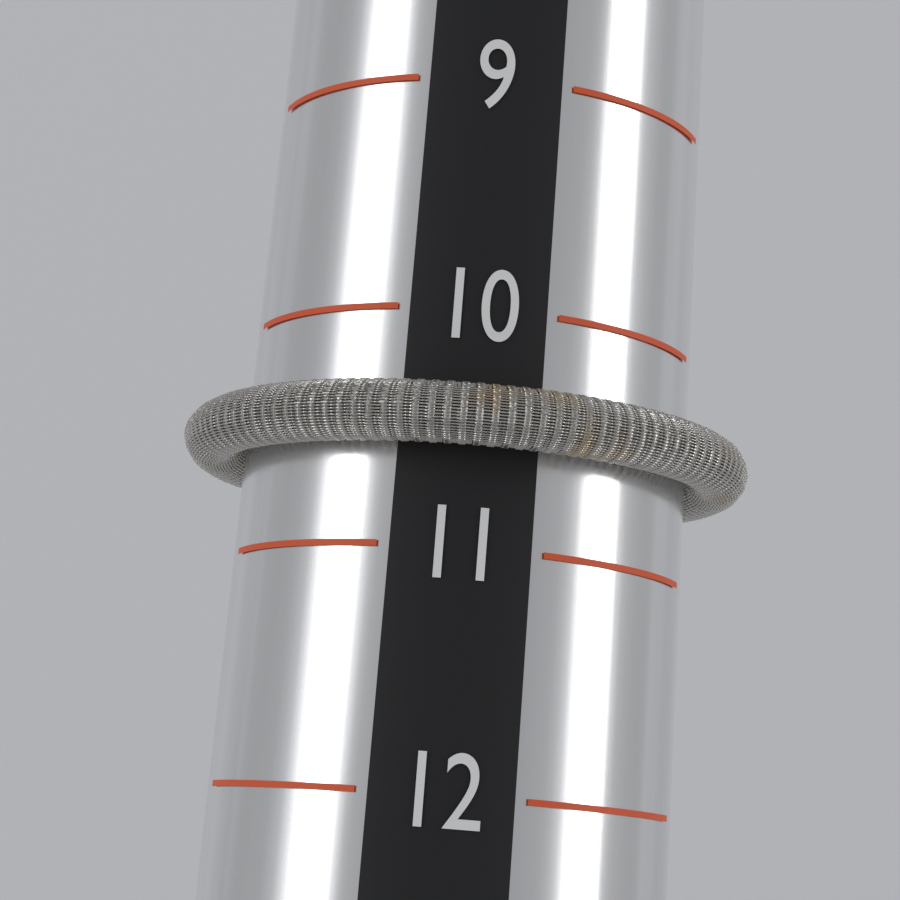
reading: 10.6 (no unit)
